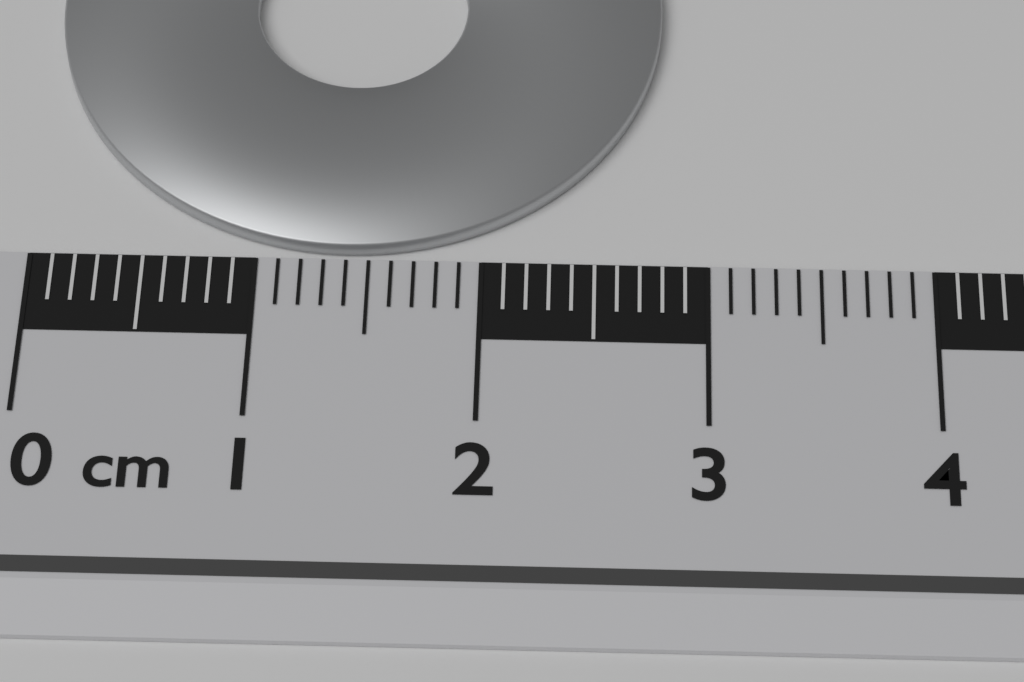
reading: 2.8 cm
